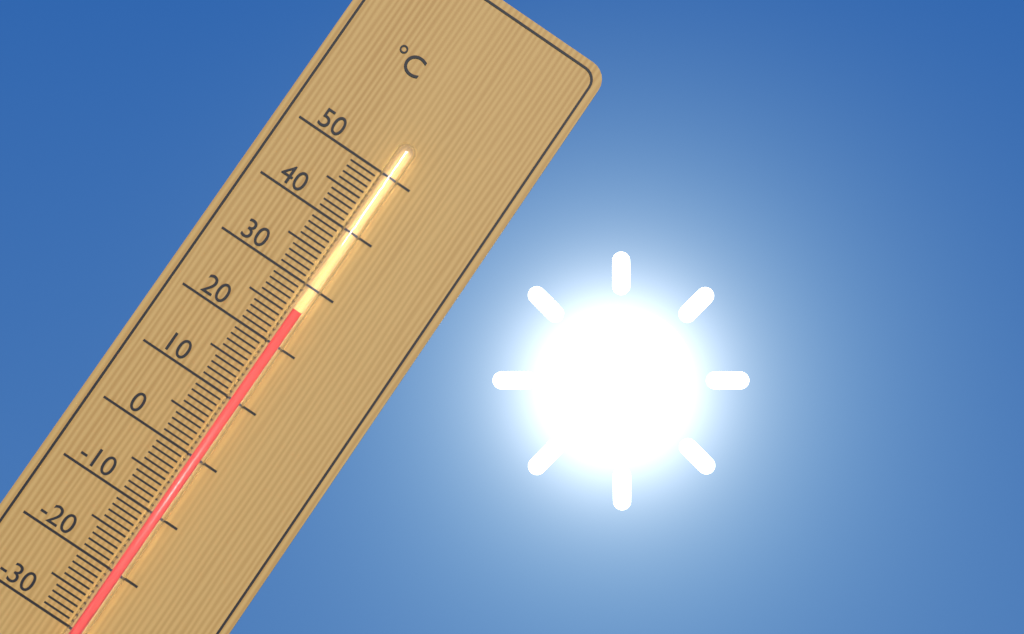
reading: 26 °C
